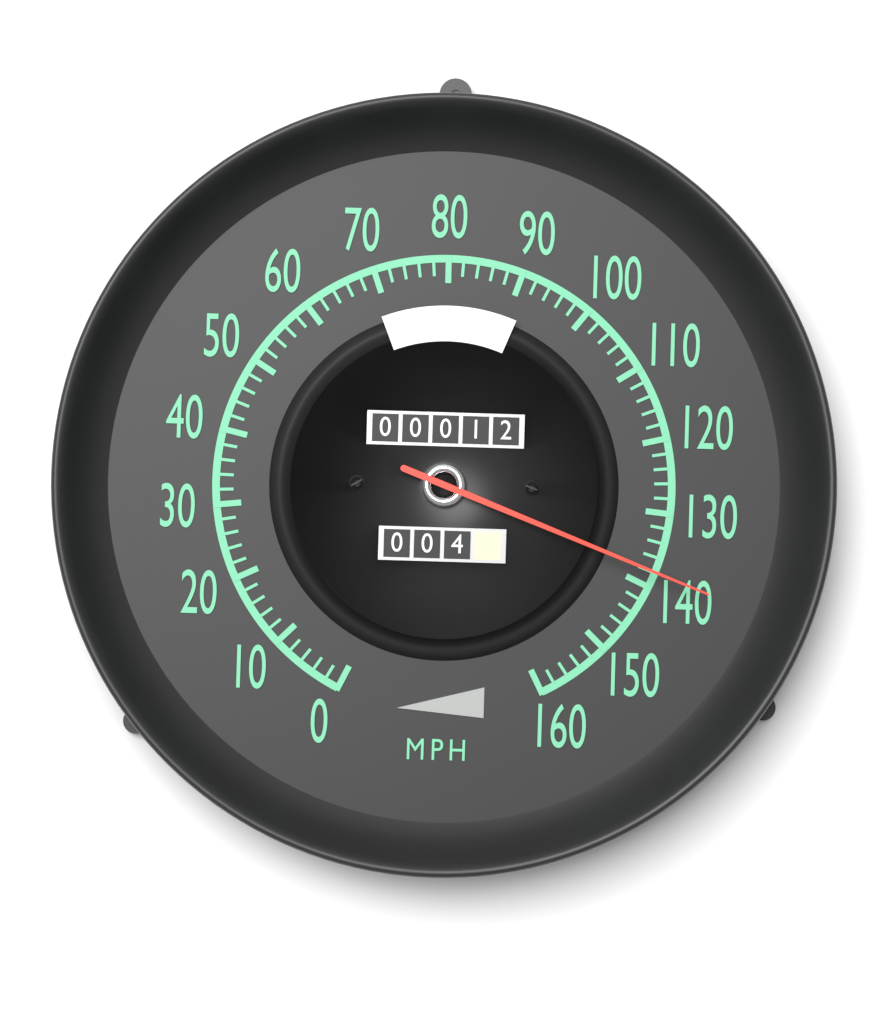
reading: 138 mph
